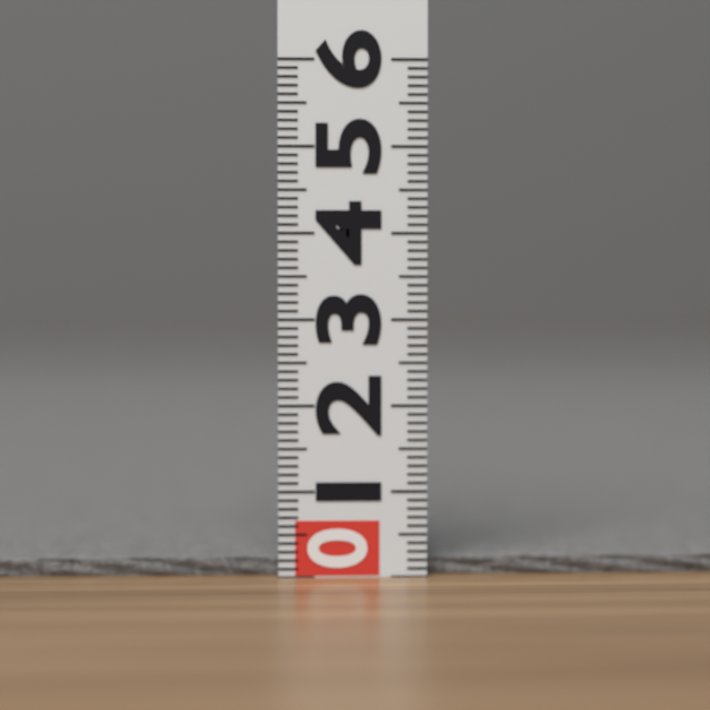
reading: 0.2 (no unit)
